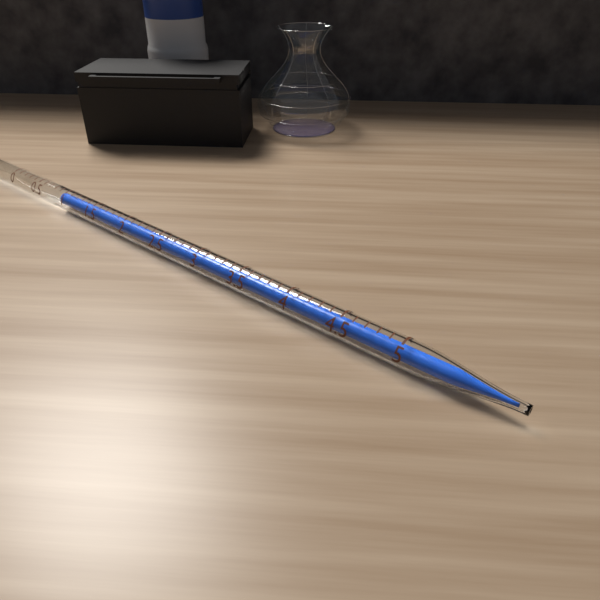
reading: 0.9 ml
